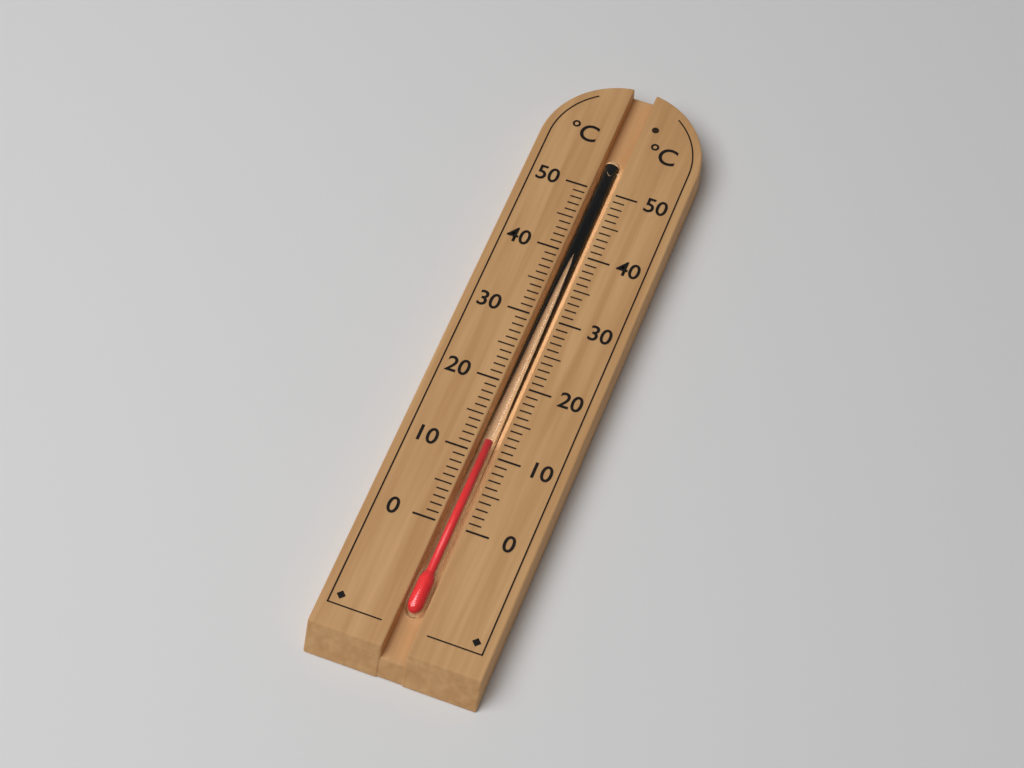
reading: 12 °C
